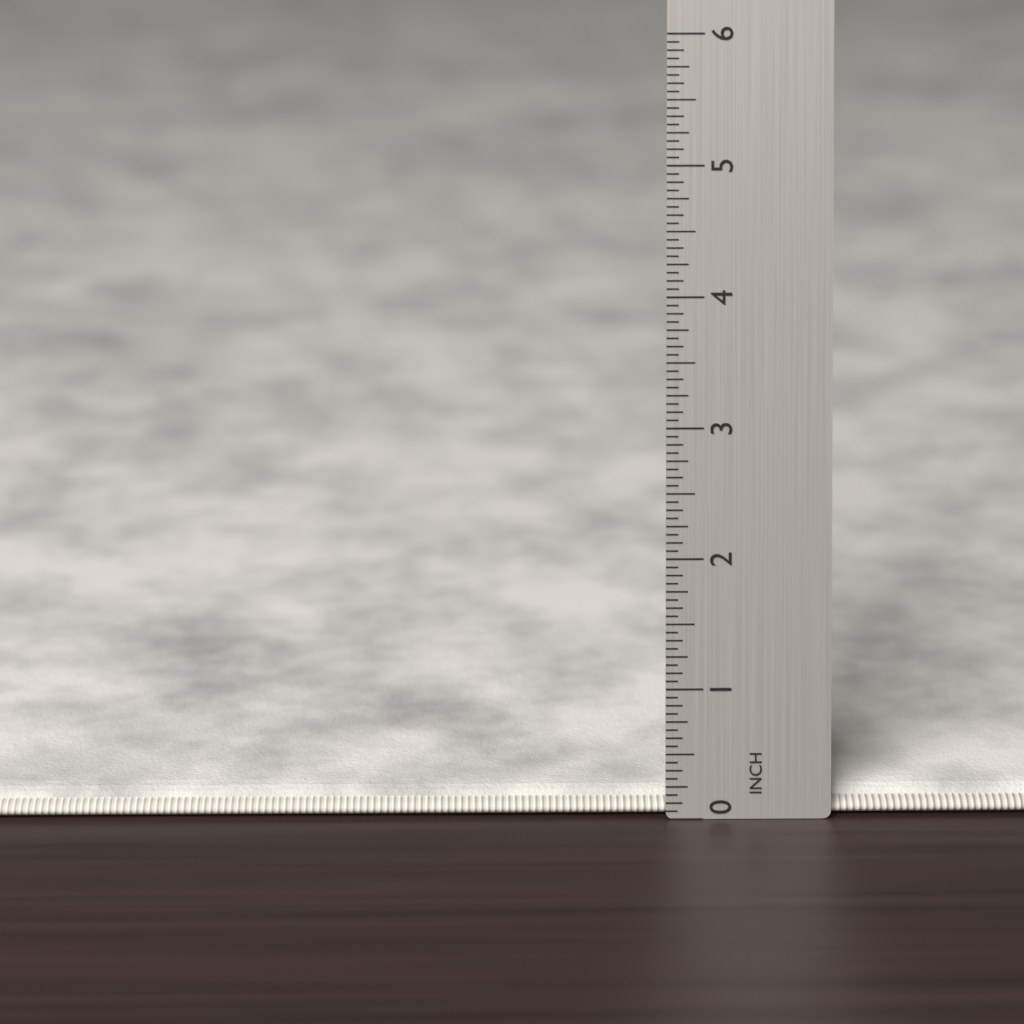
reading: 0.1875 in
